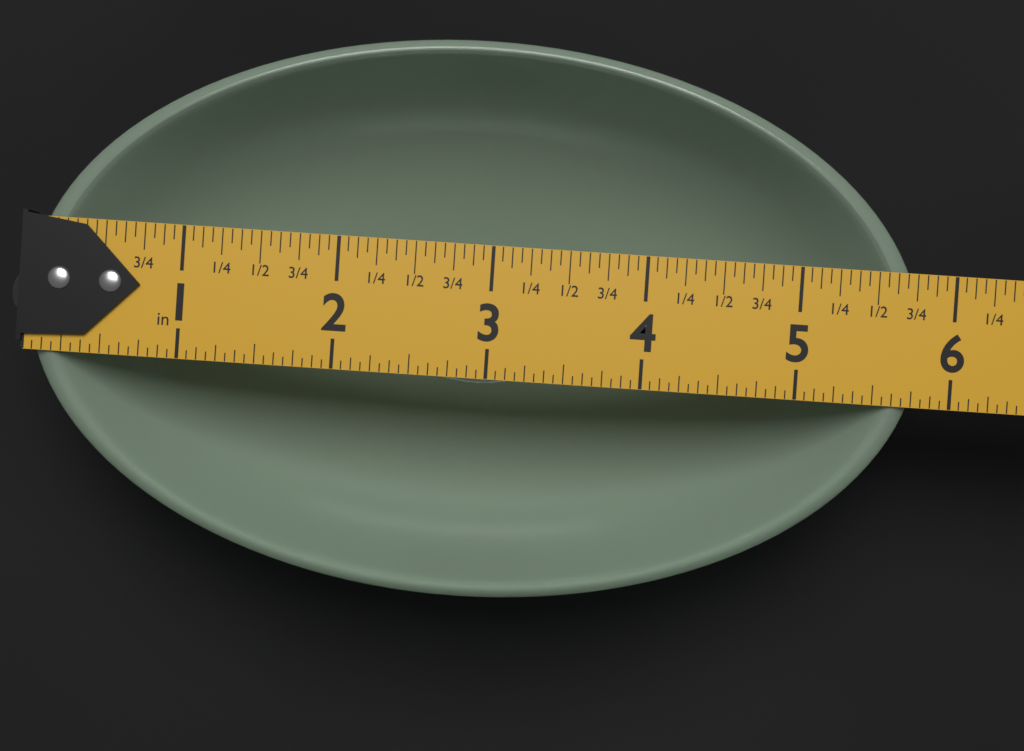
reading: 5.8125 in
